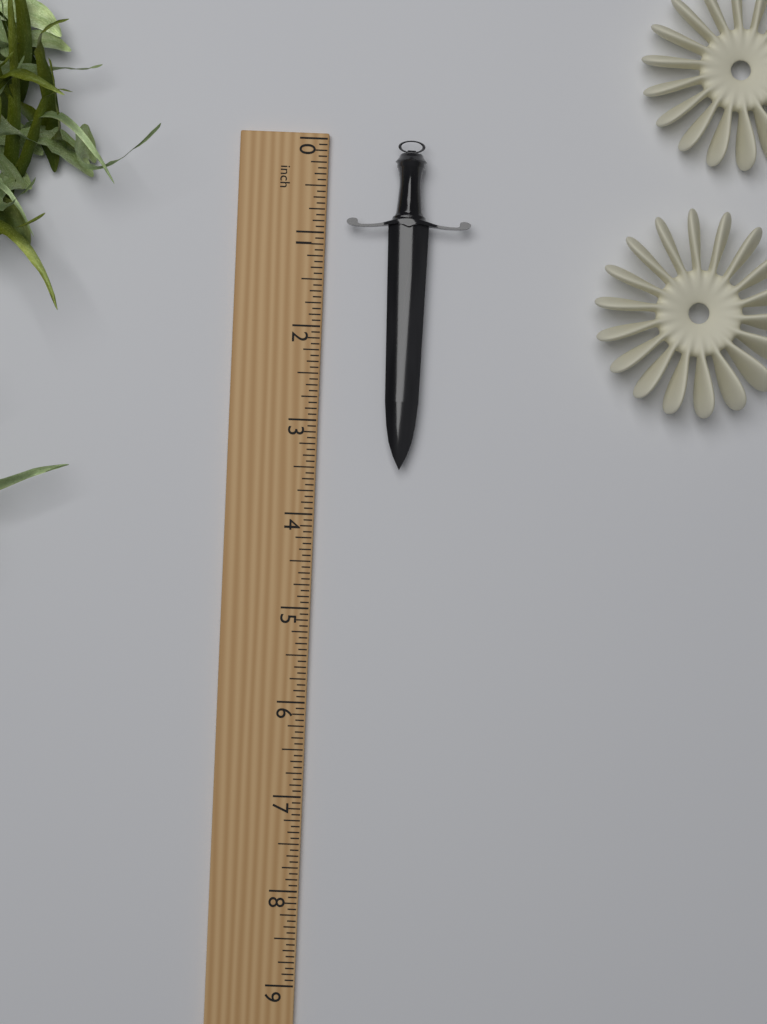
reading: 3.5000 inch
